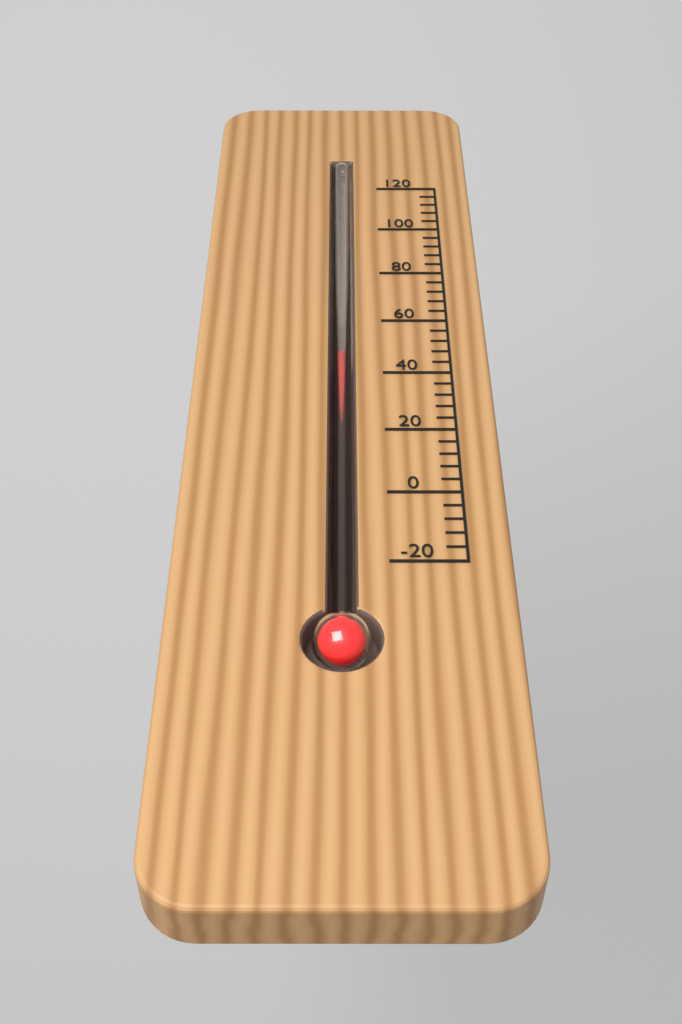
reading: 48 (no unit)
